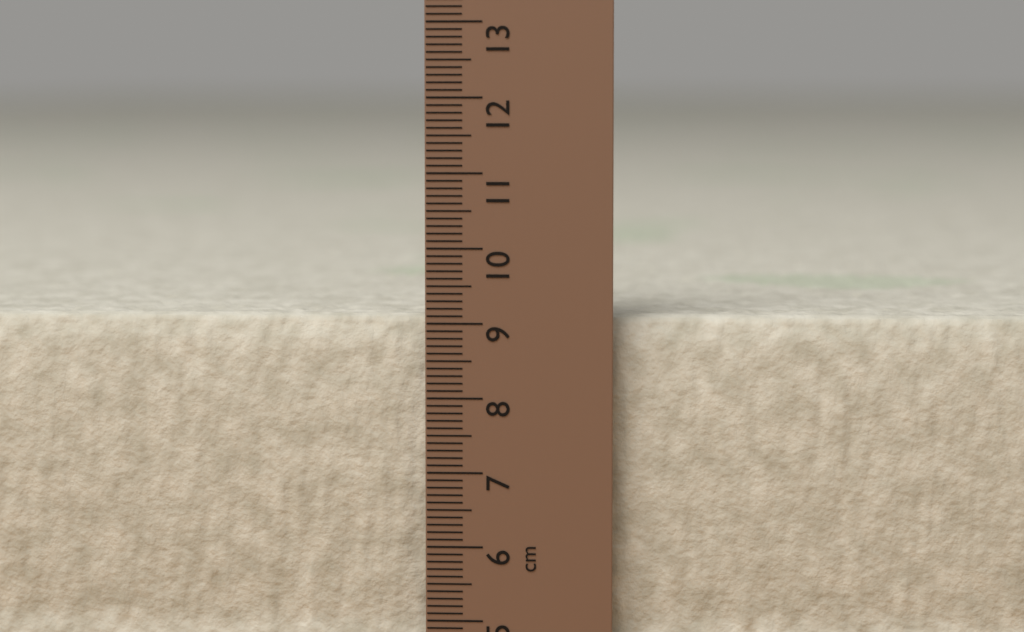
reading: 9.1 cm
